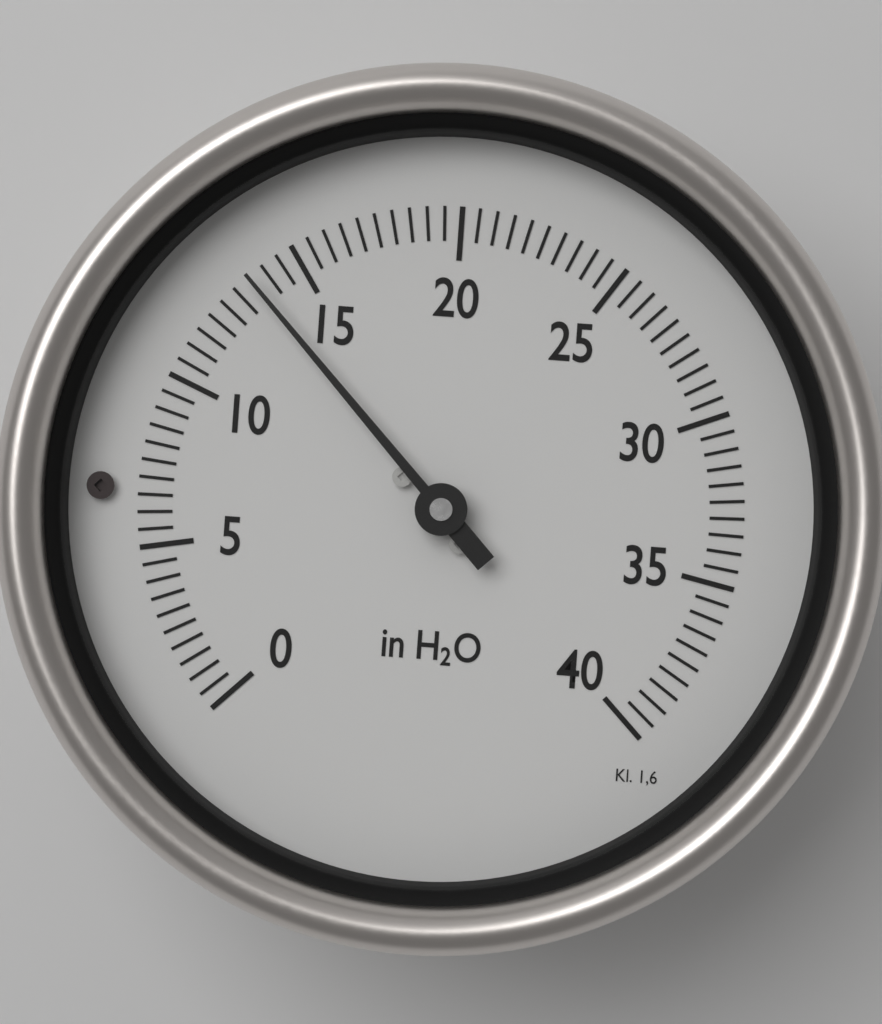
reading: 13.5 in H2O
